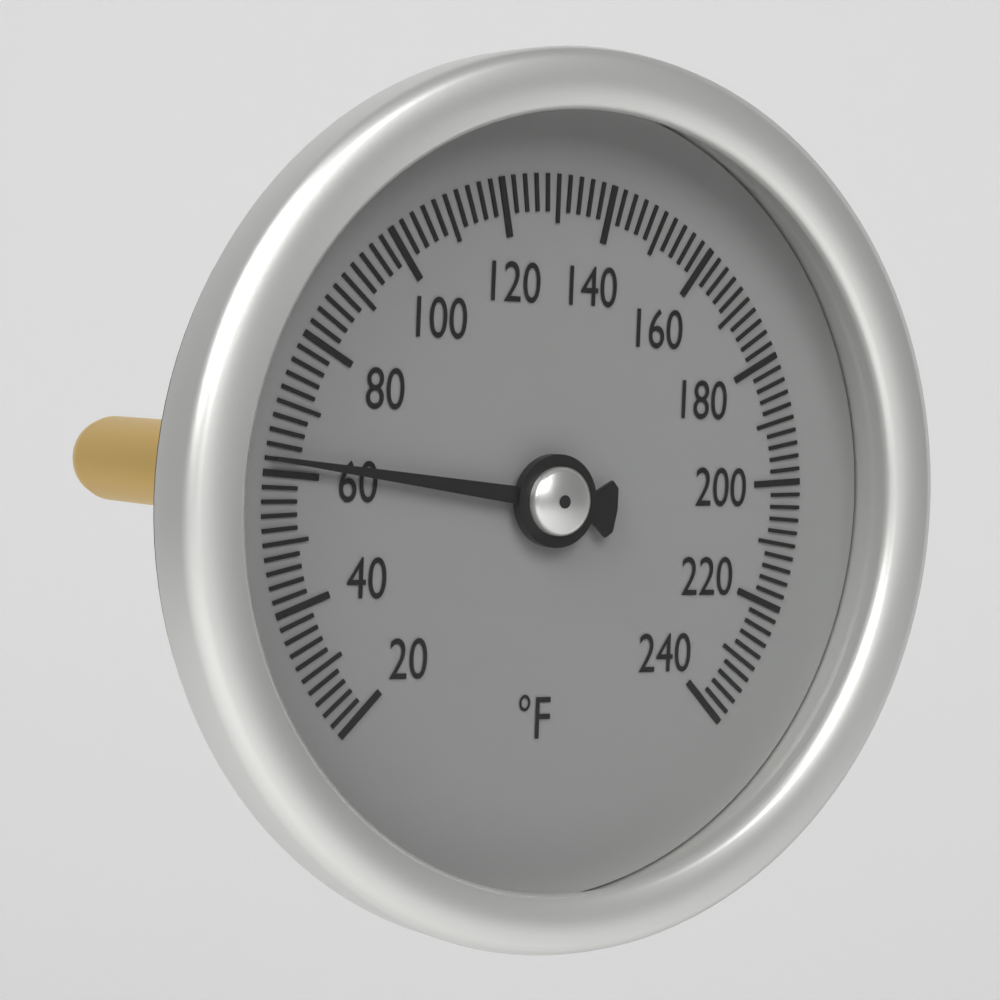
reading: 62 °F
